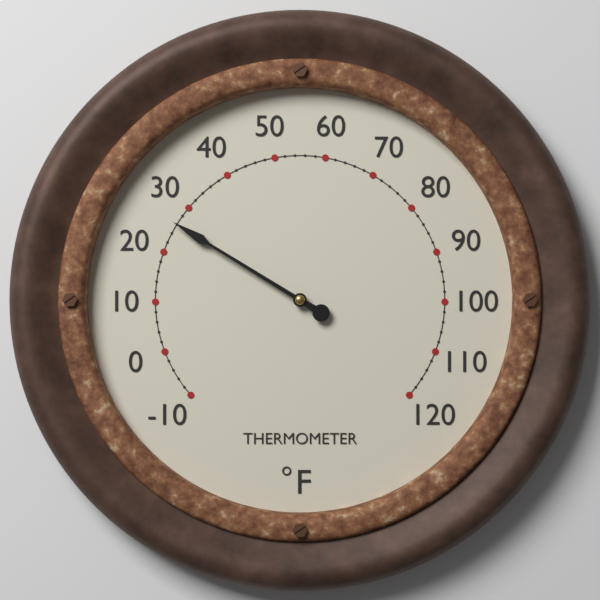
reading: 26 °F
